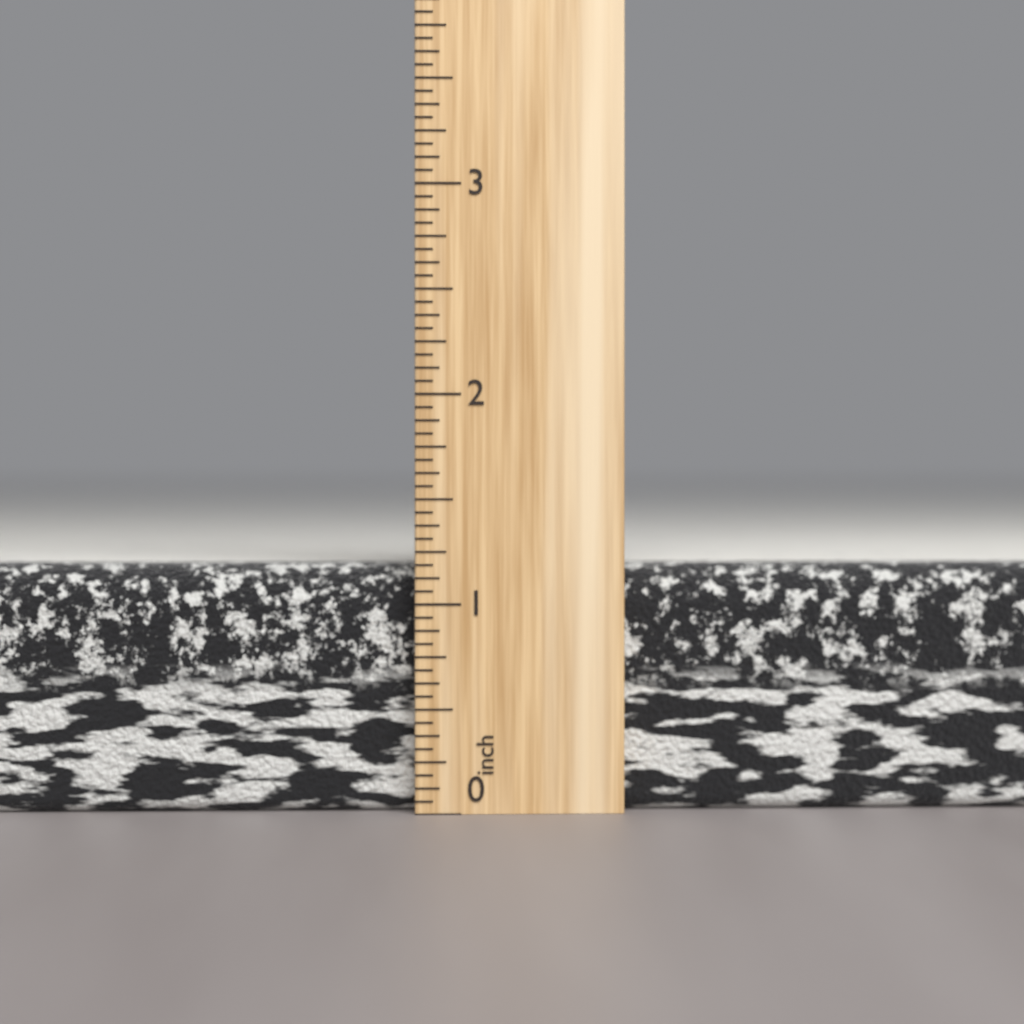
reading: 1.1875 inch
